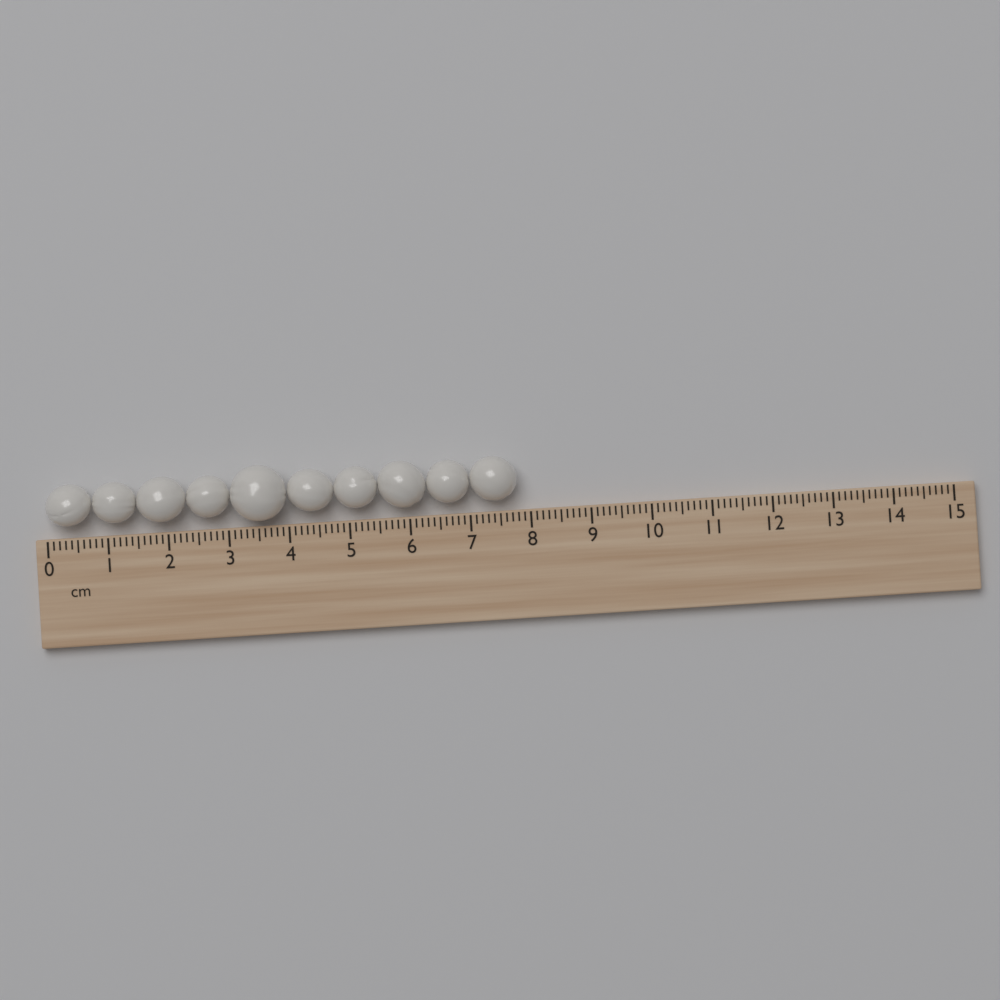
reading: 7.8 cm
